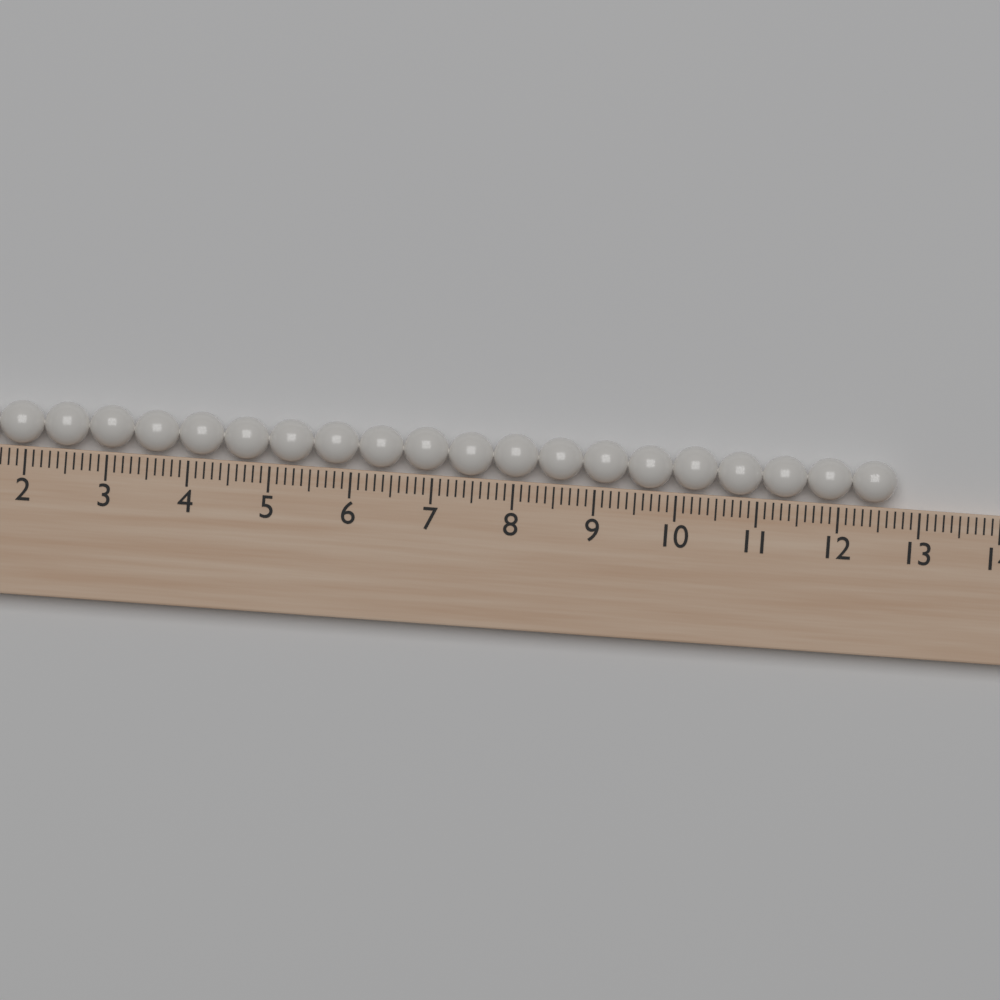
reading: 12.7 (no unit)
